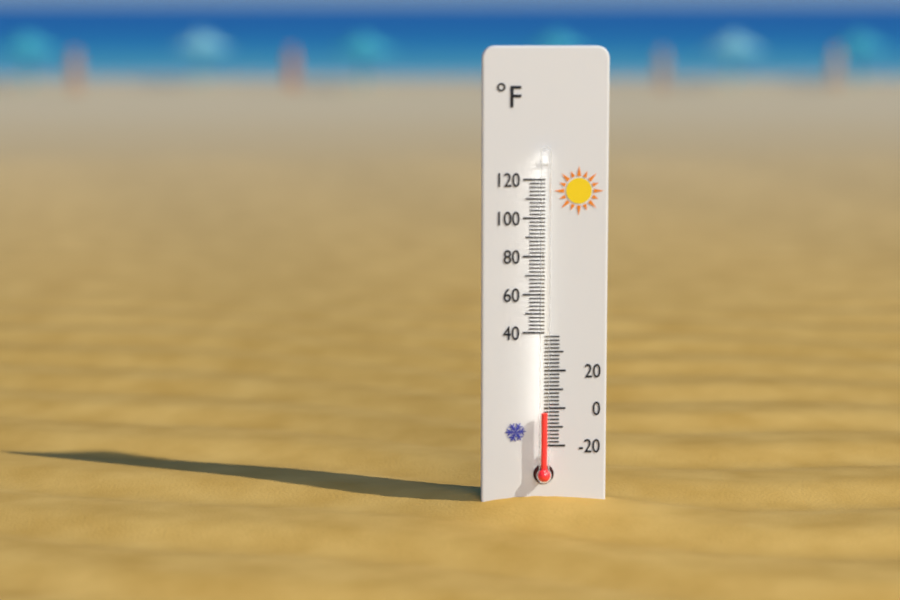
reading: -2 °F
